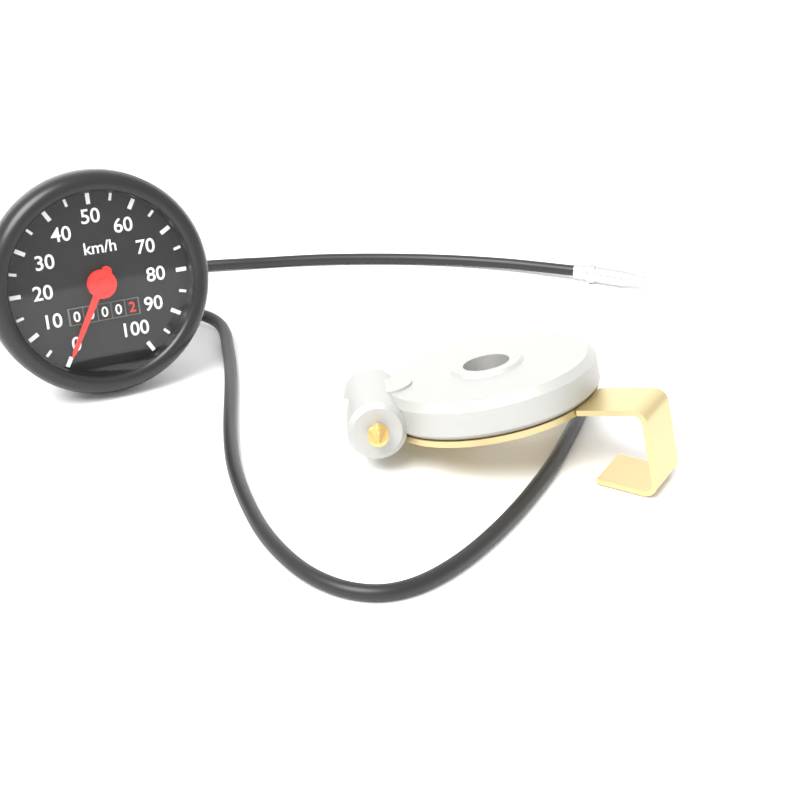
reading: 0 km/h
